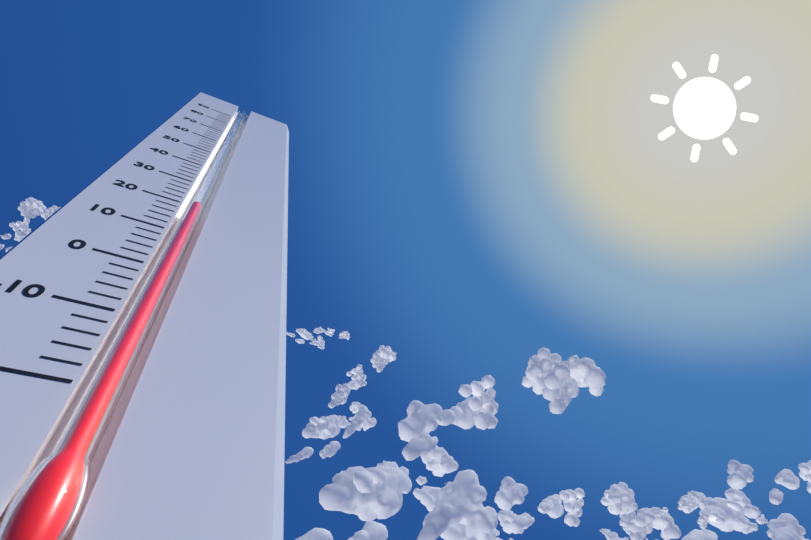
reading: 20 (no unit)
